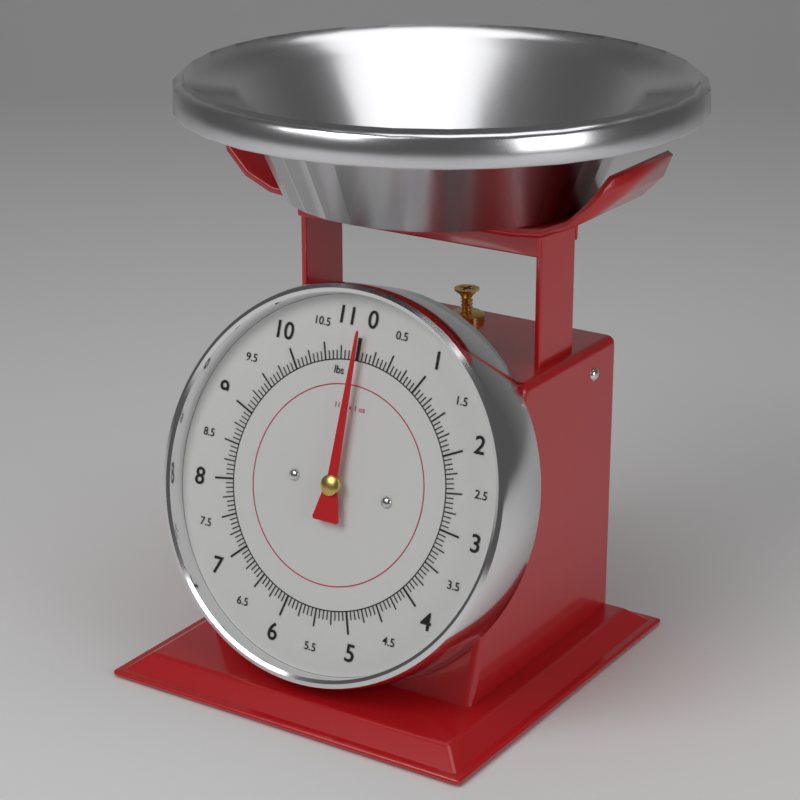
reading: 0.0000 lbs
